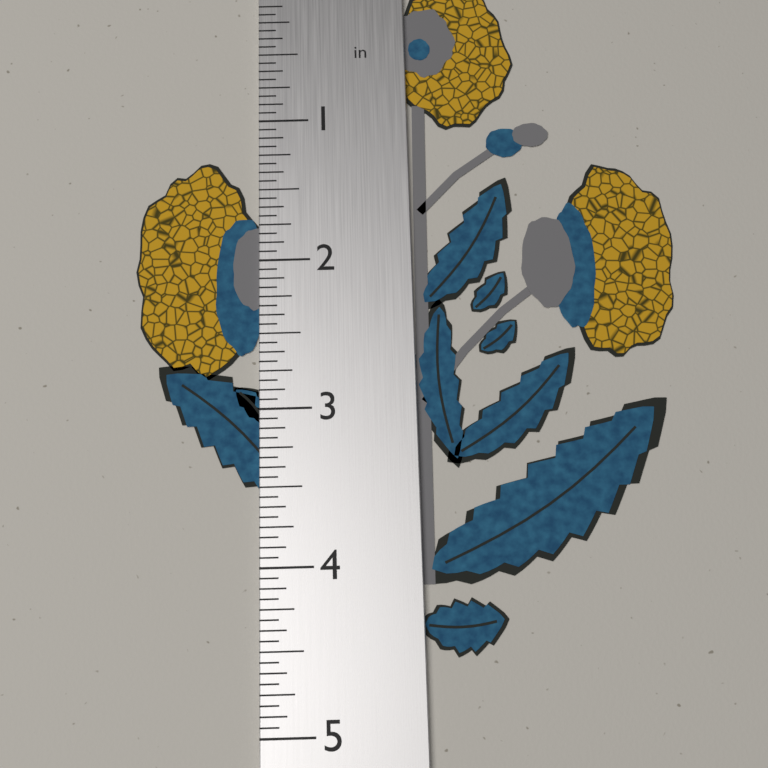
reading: 4.5625 in
